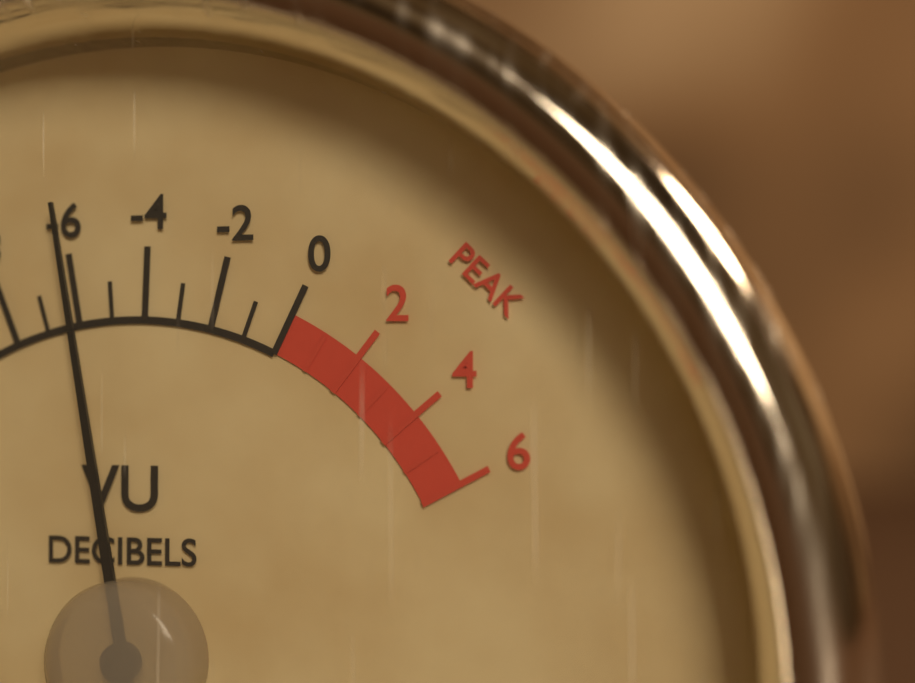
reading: -6 dB
